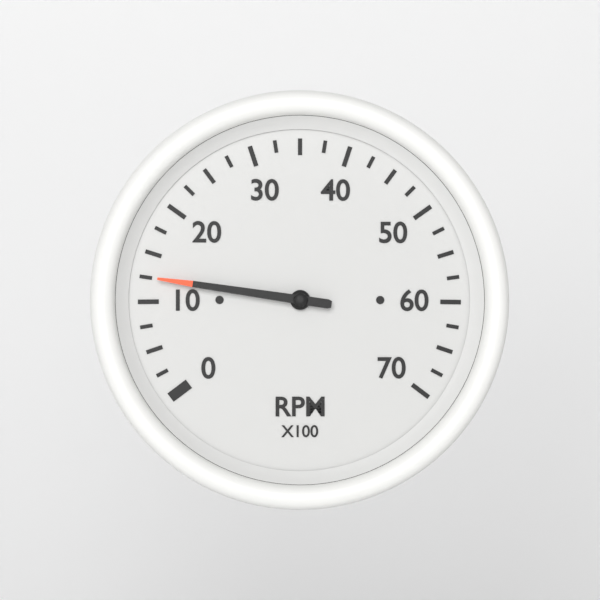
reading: 12.5 RPM x100
